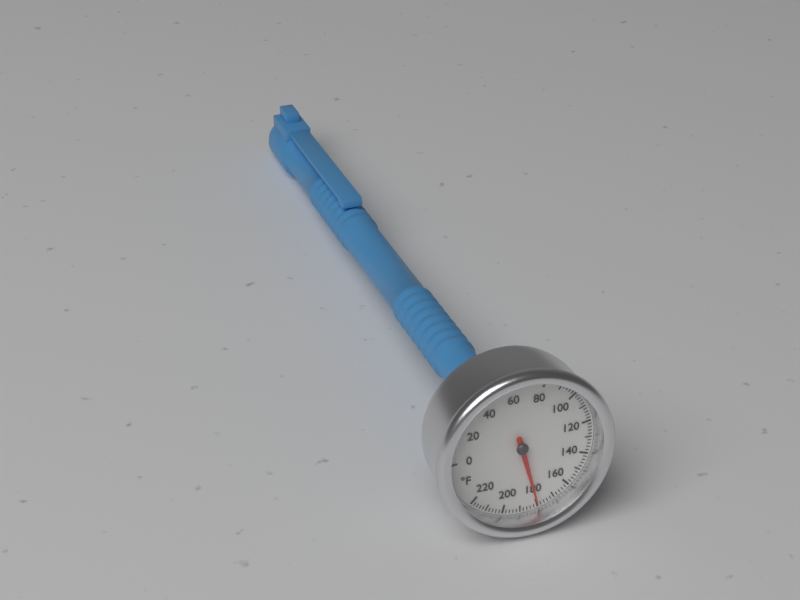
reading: 180 °F
